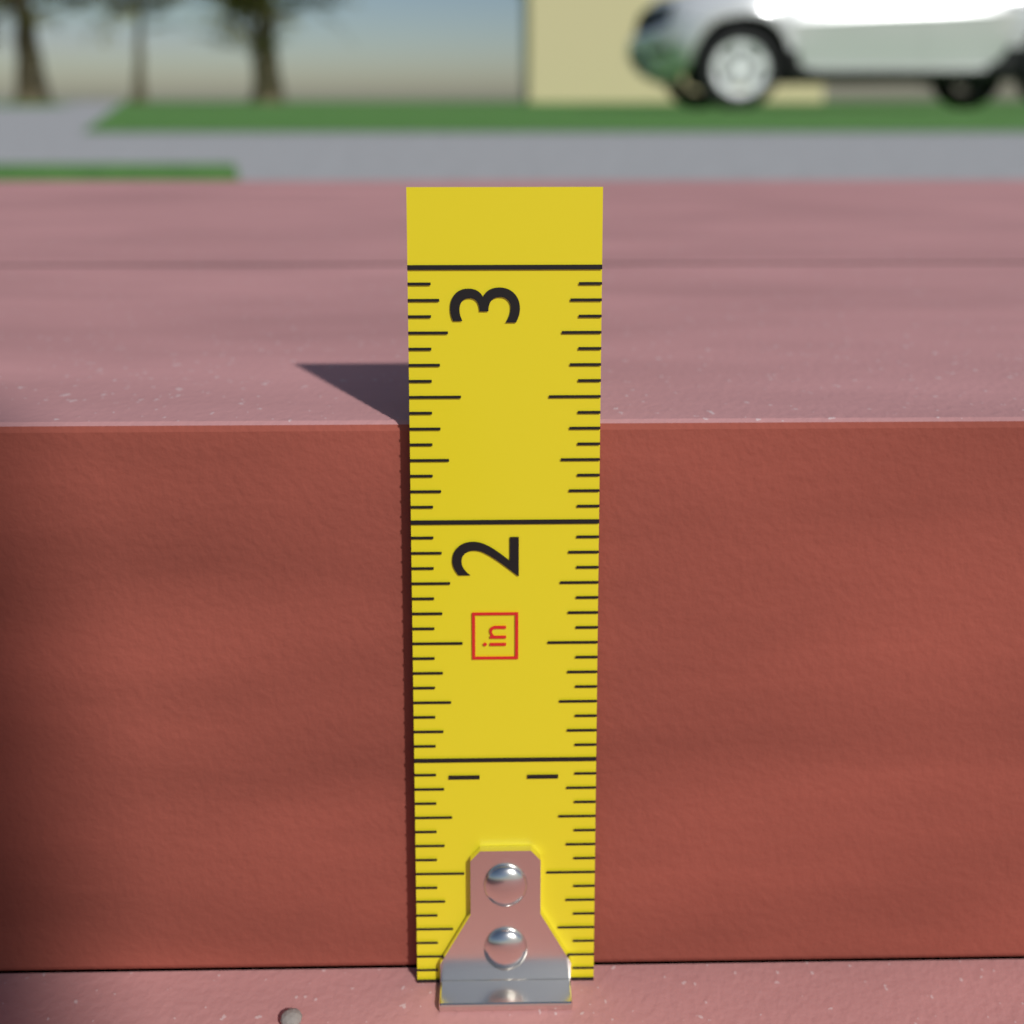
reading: 2.3750 in
